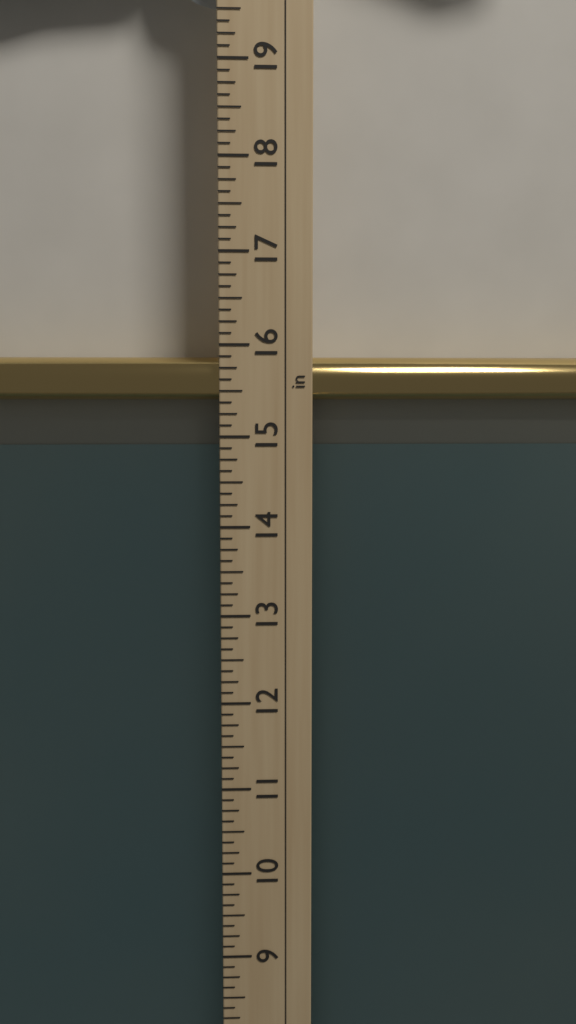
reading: 15.875 in
